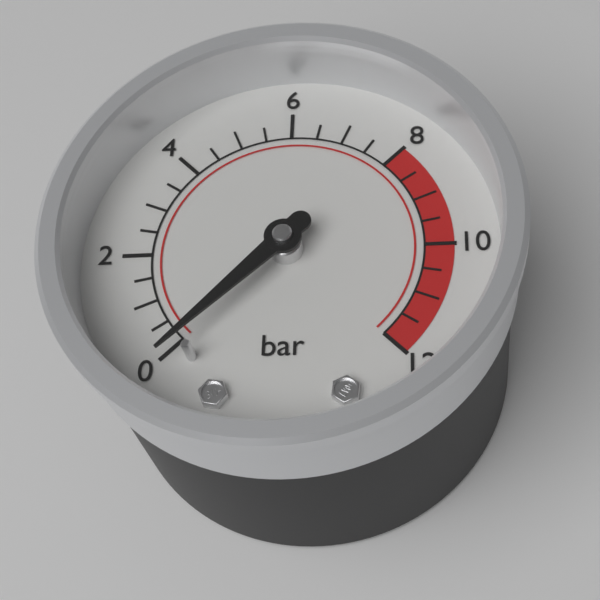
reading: 0.0 bar
